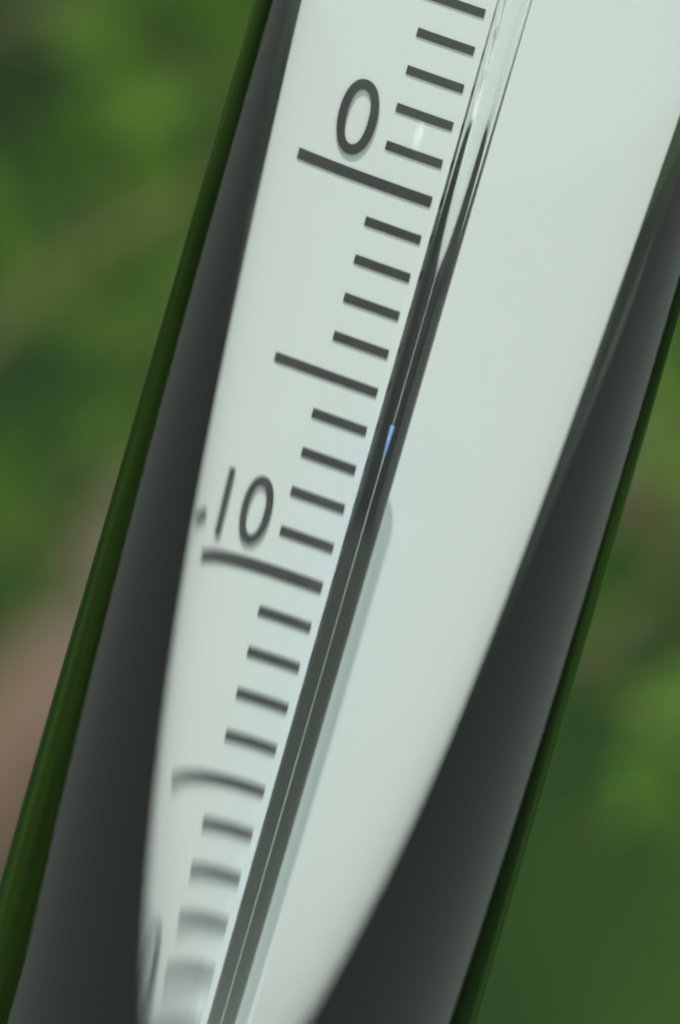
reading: -6 °C
